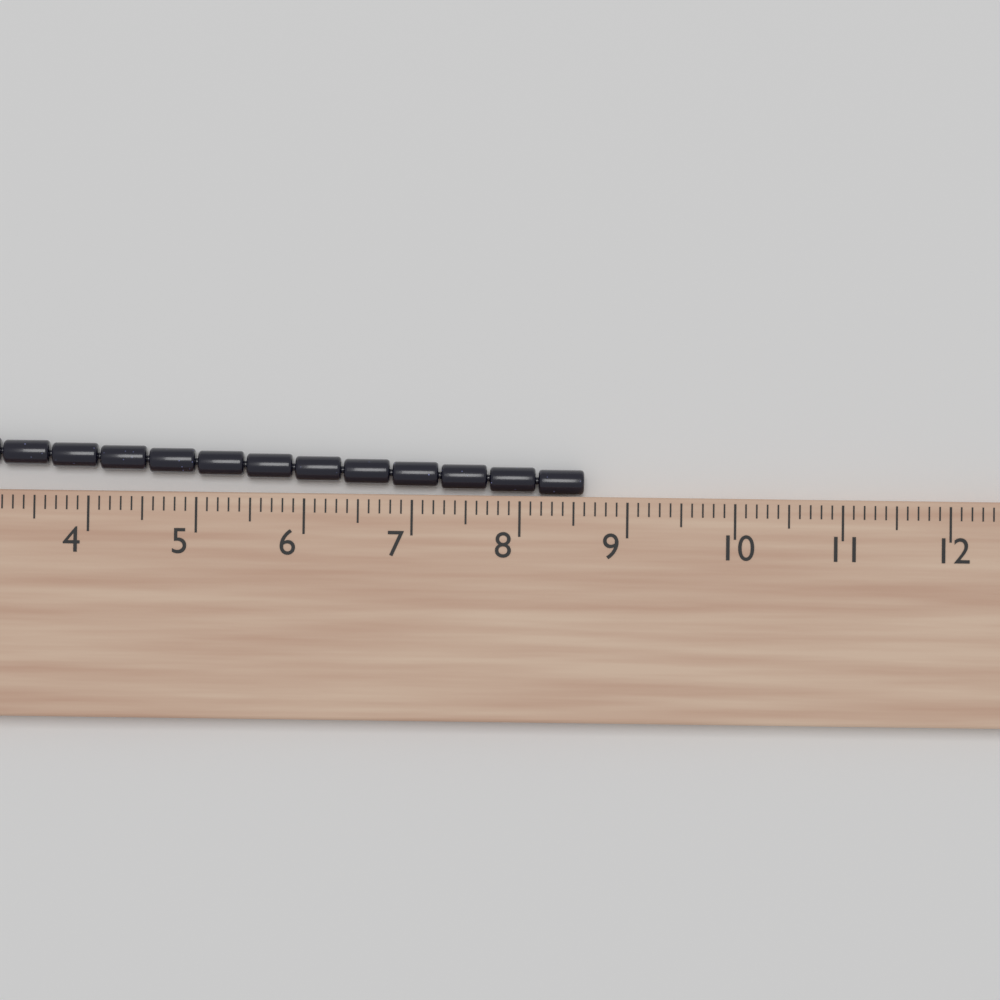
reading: 8.6 cm
